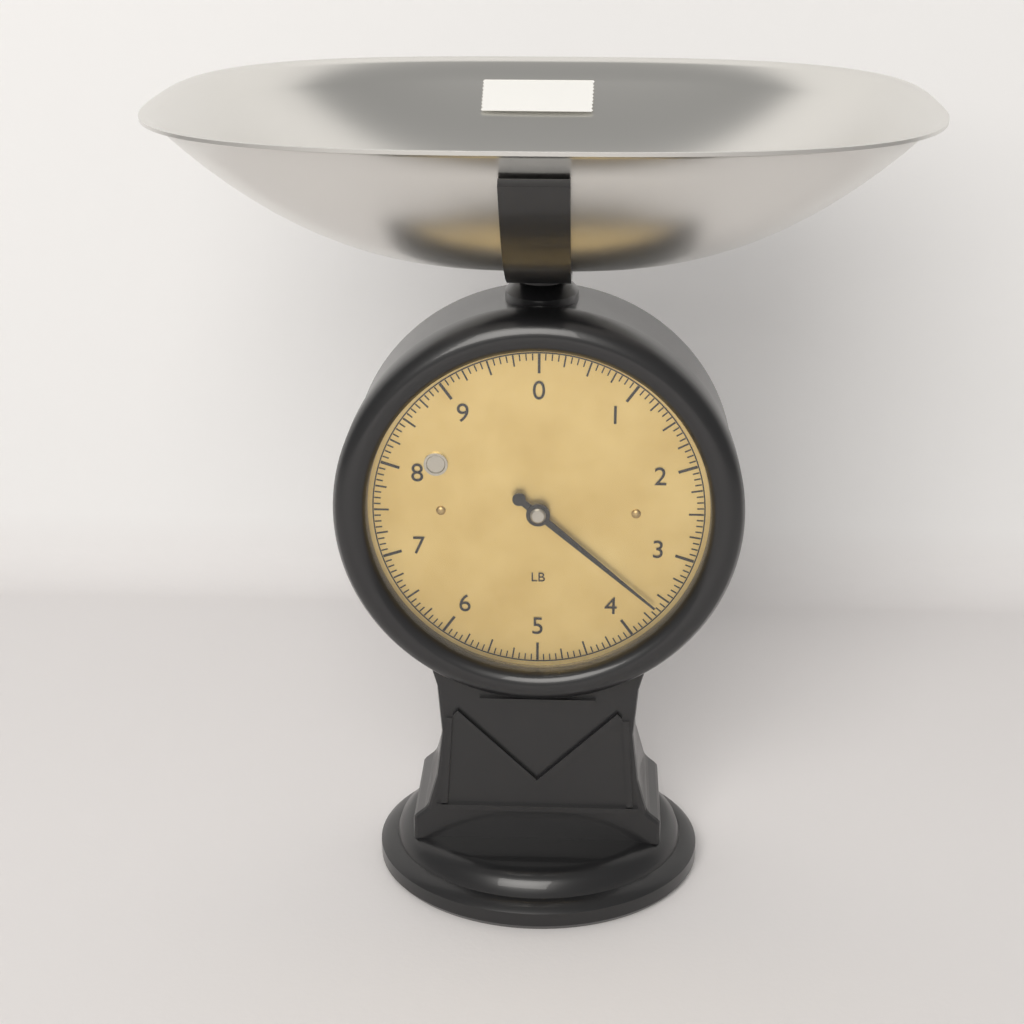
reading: 3.6250 lb
